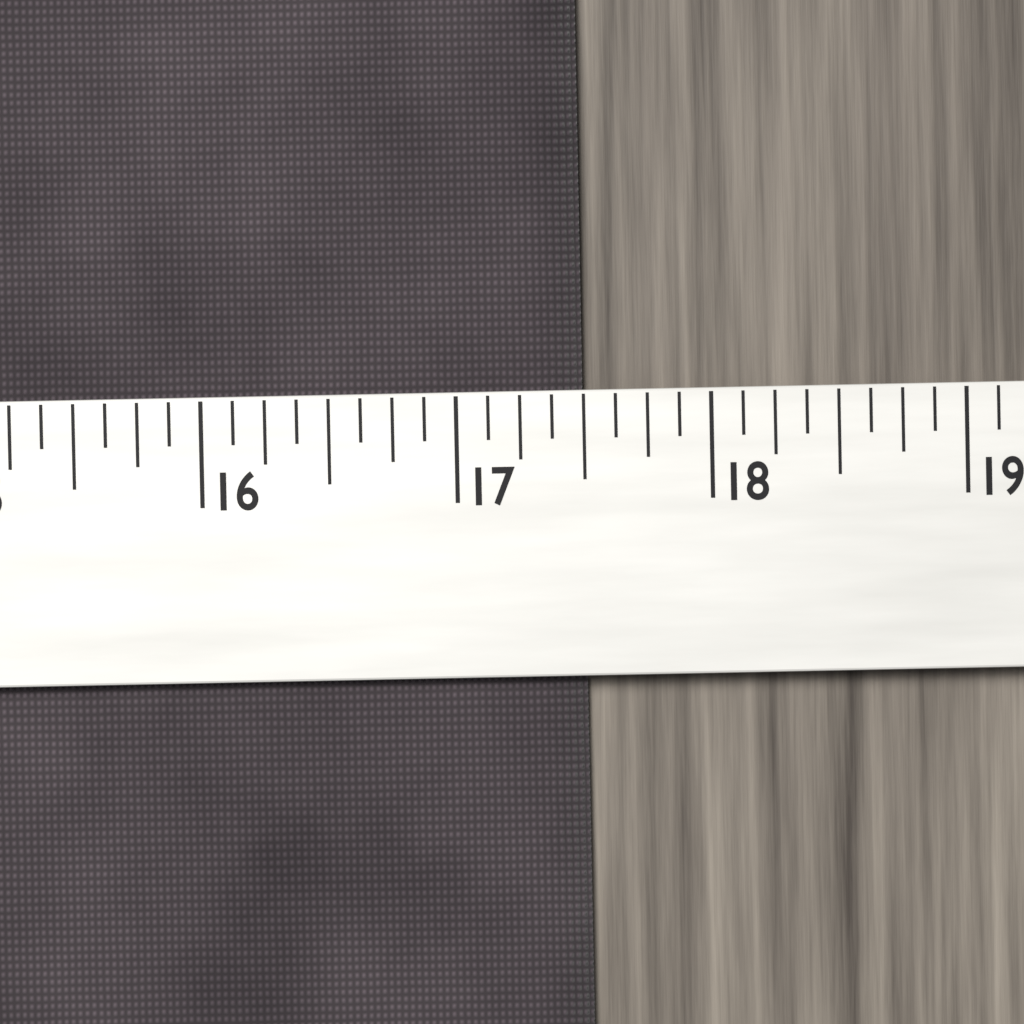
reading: 17.500 (no unit)
